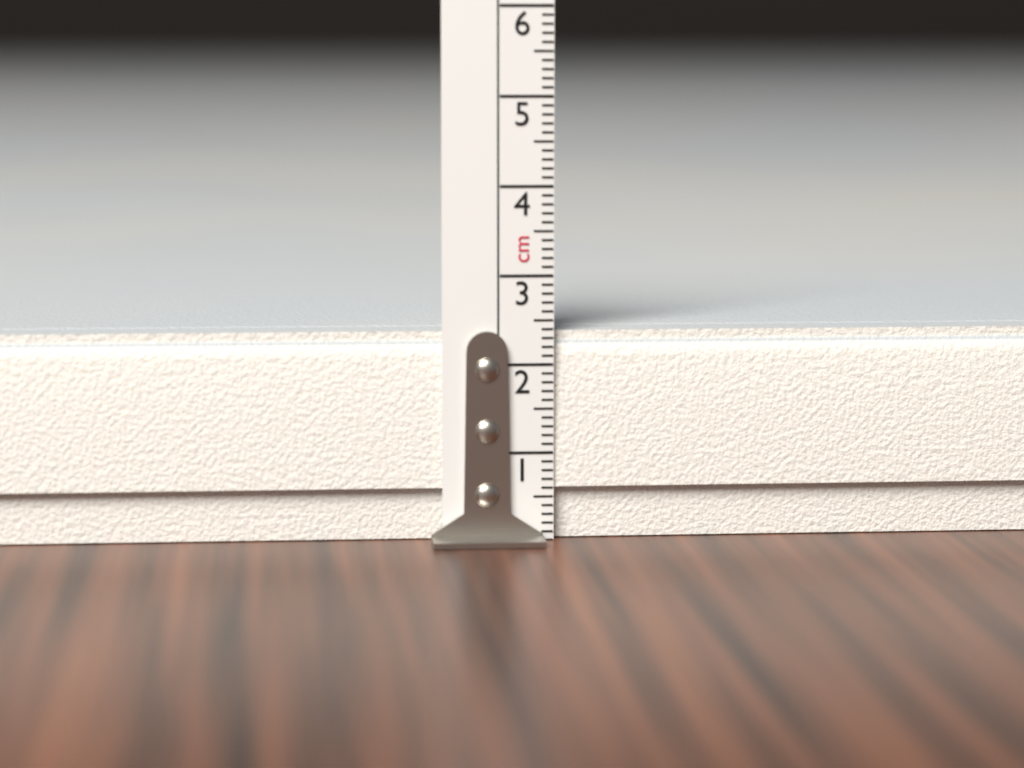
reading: 2.4 cm
